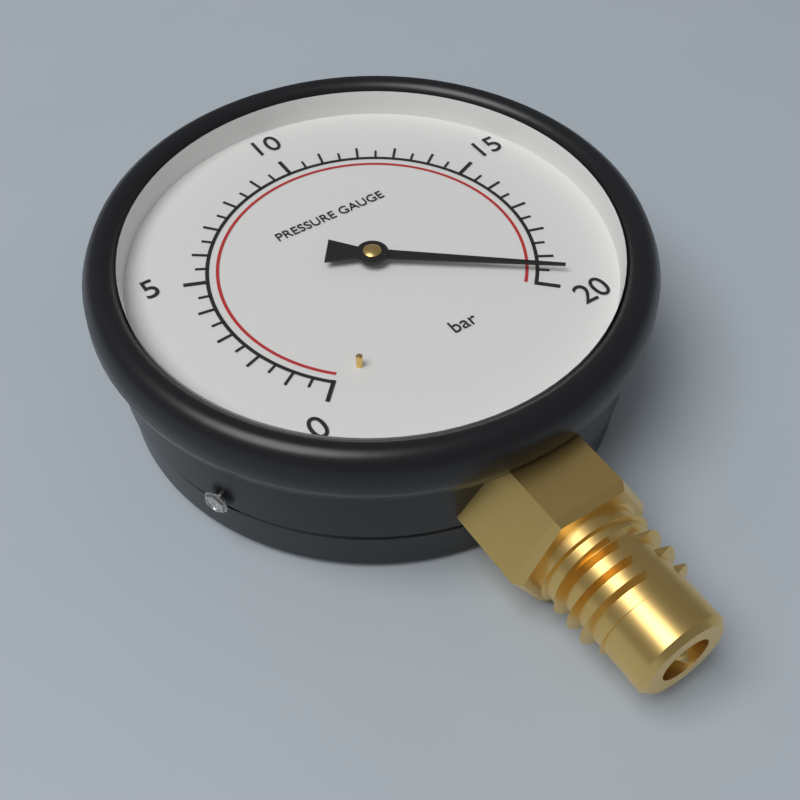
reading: 19.5 bar
